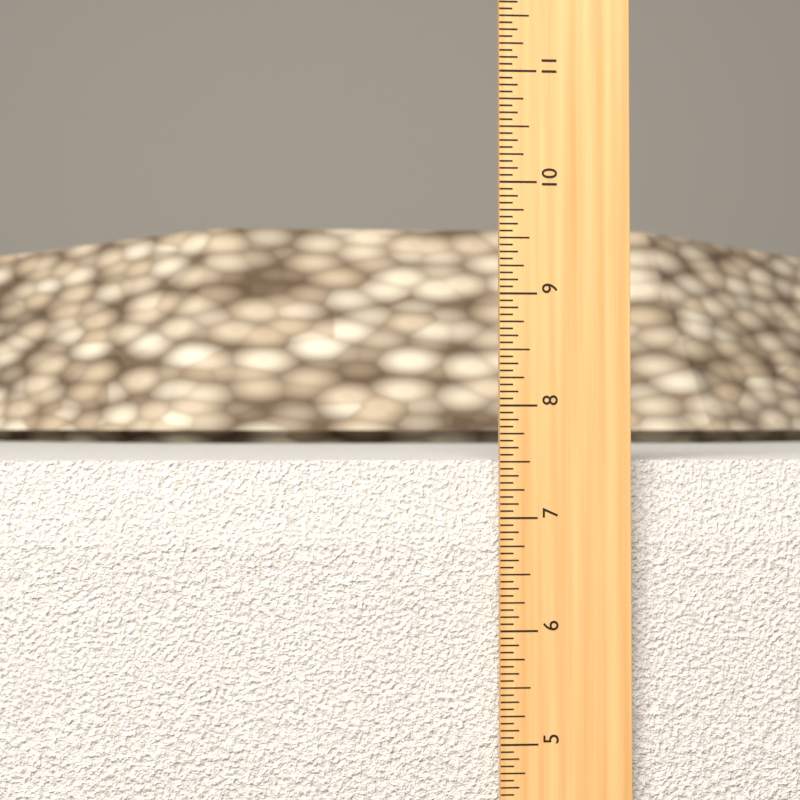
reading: 7.5000 in
